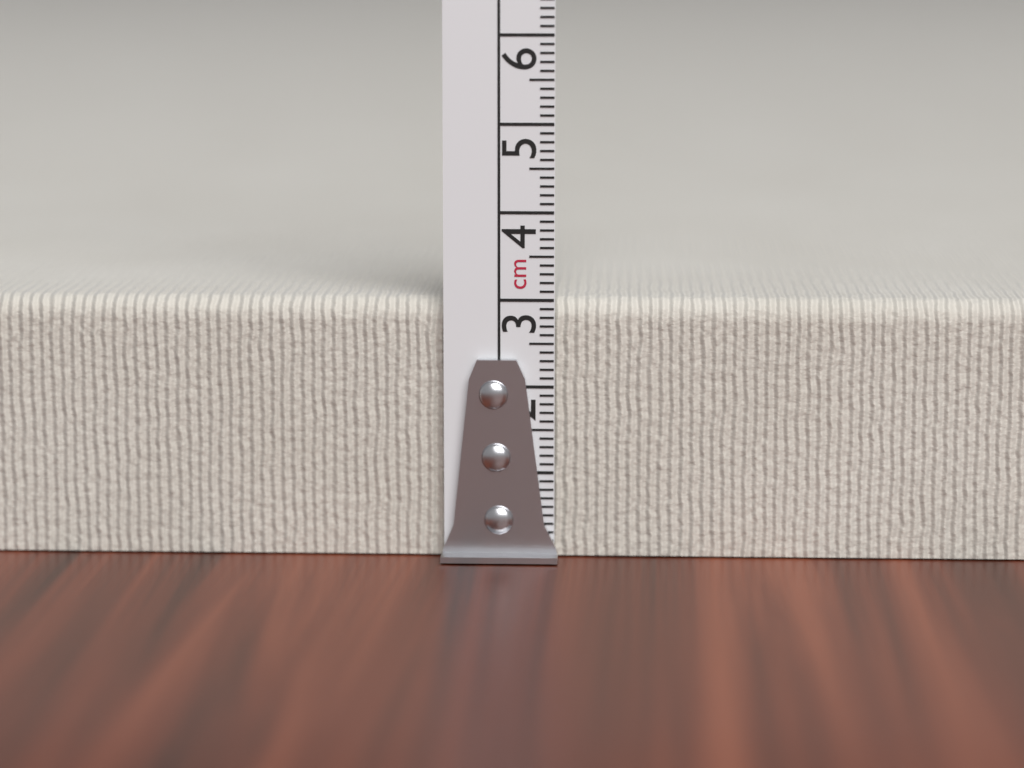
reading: 3.0 cm
